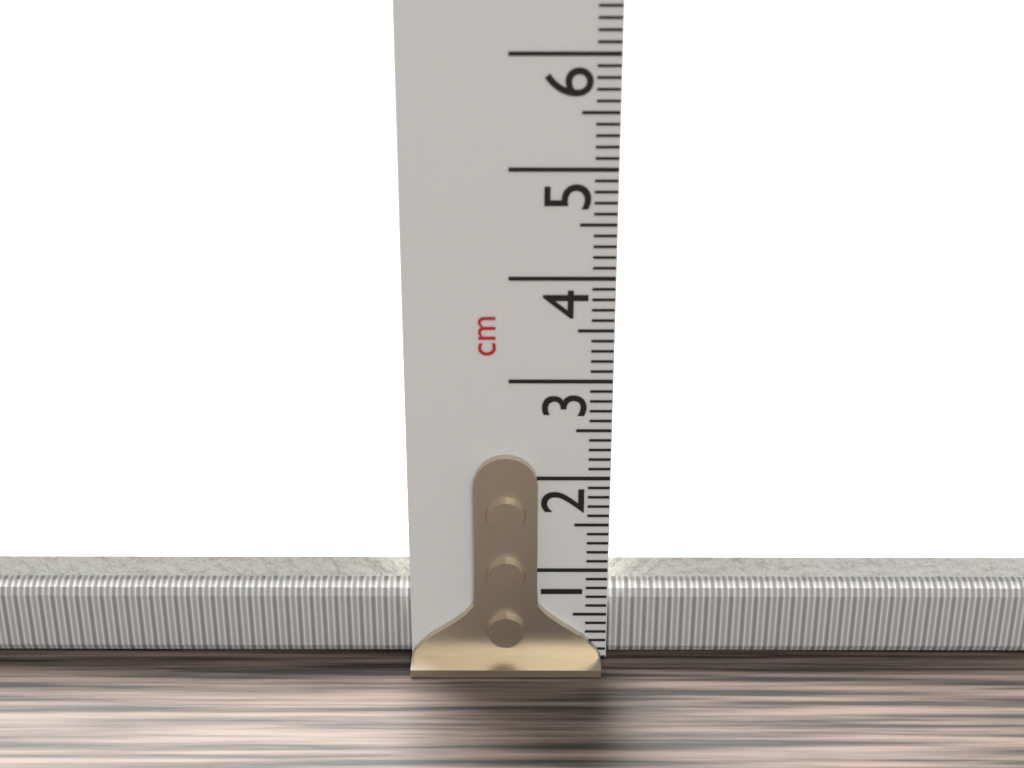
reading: 1.0 cm
